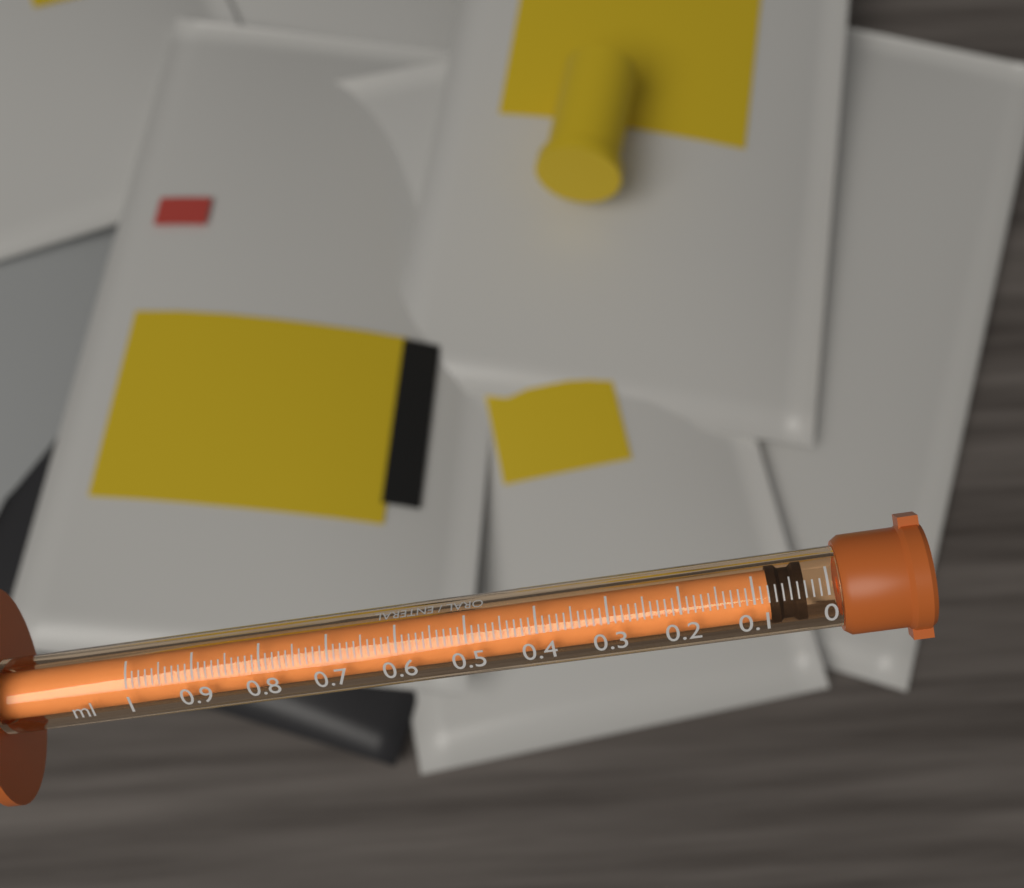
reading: 0.03 ml
